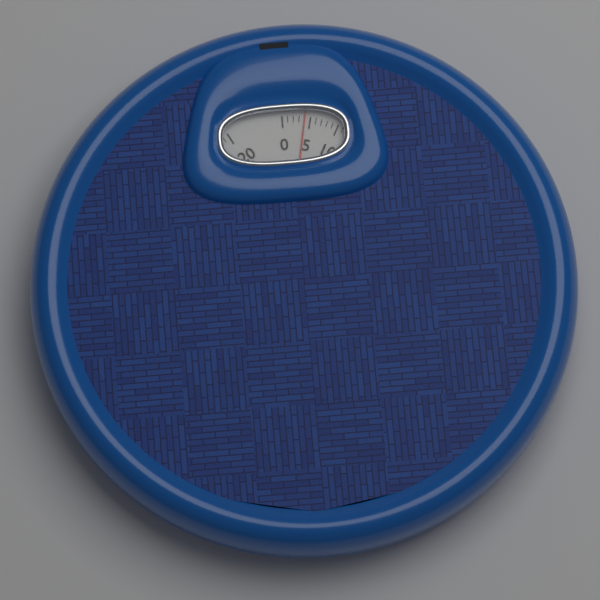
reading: 4 (no unit)
